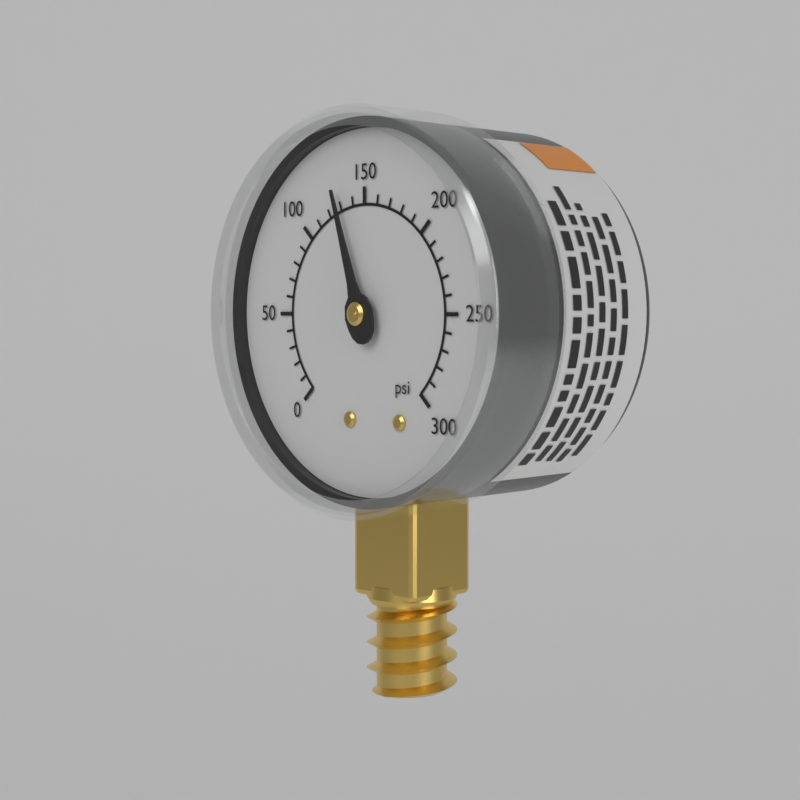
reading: 130 psi
